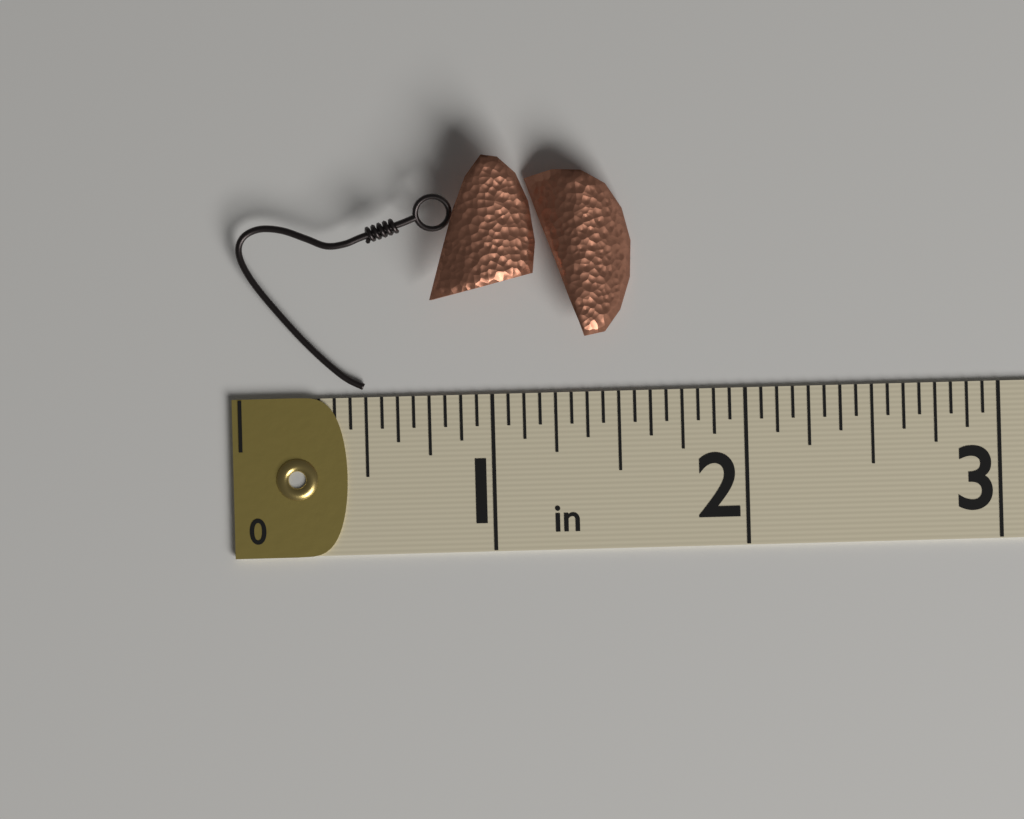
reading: 1.5625 in
